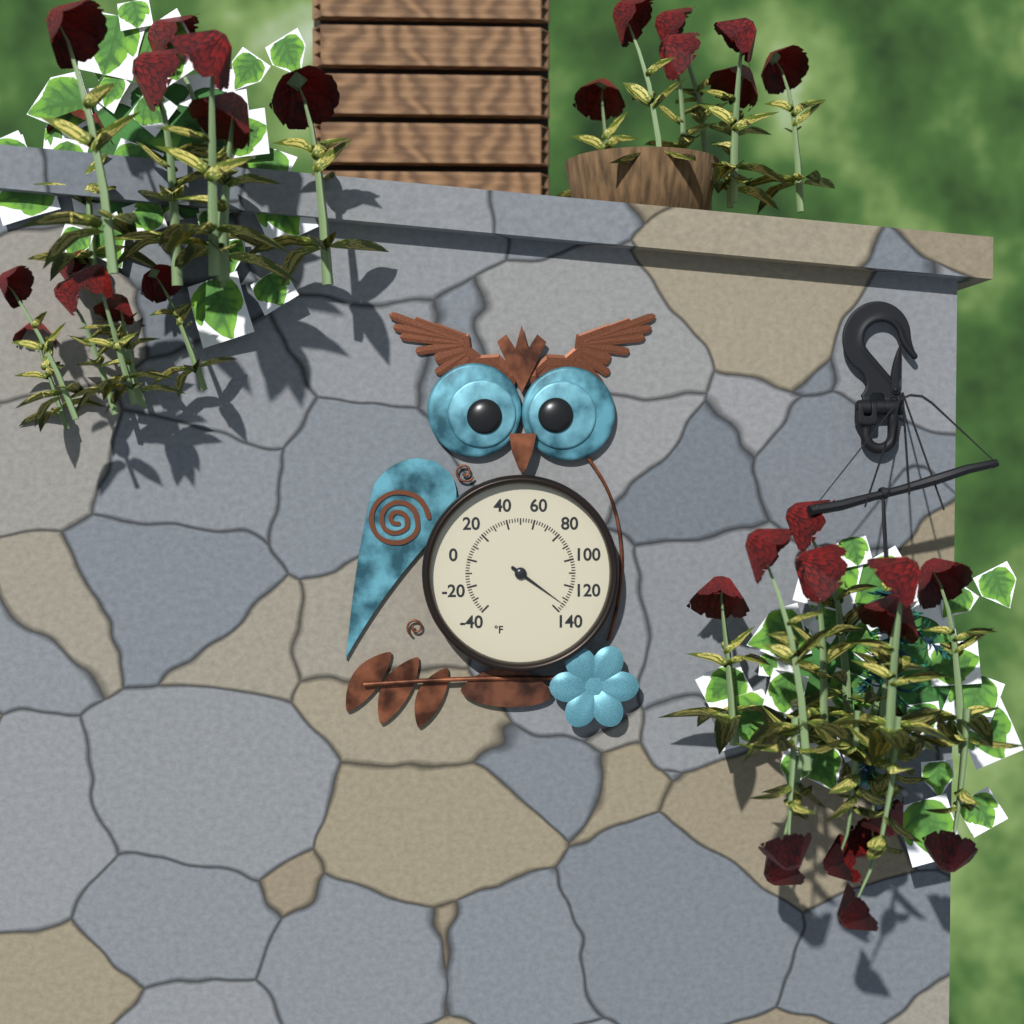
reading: 134 °F
